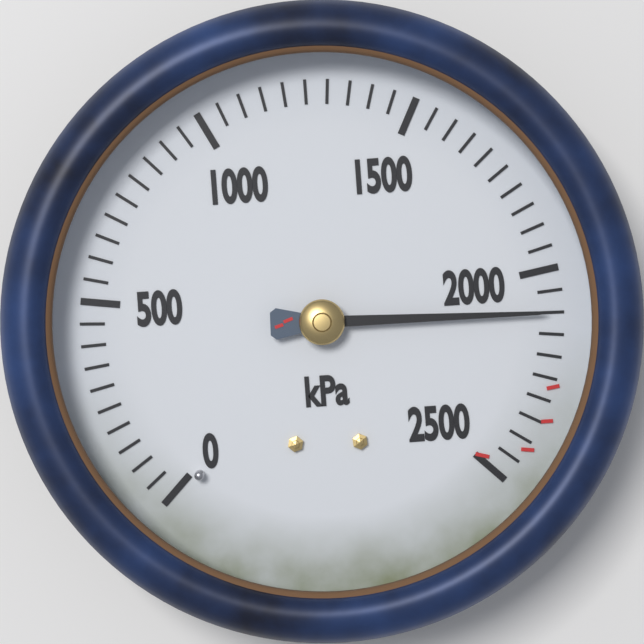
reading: 2100 kPa
